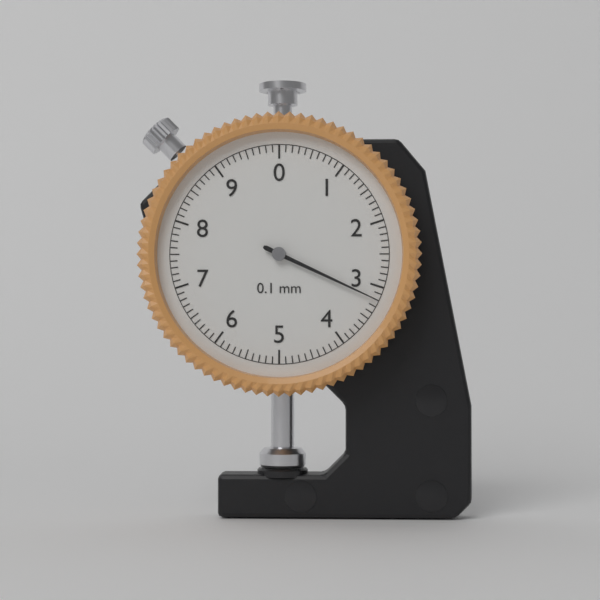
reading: 3.2 mm
